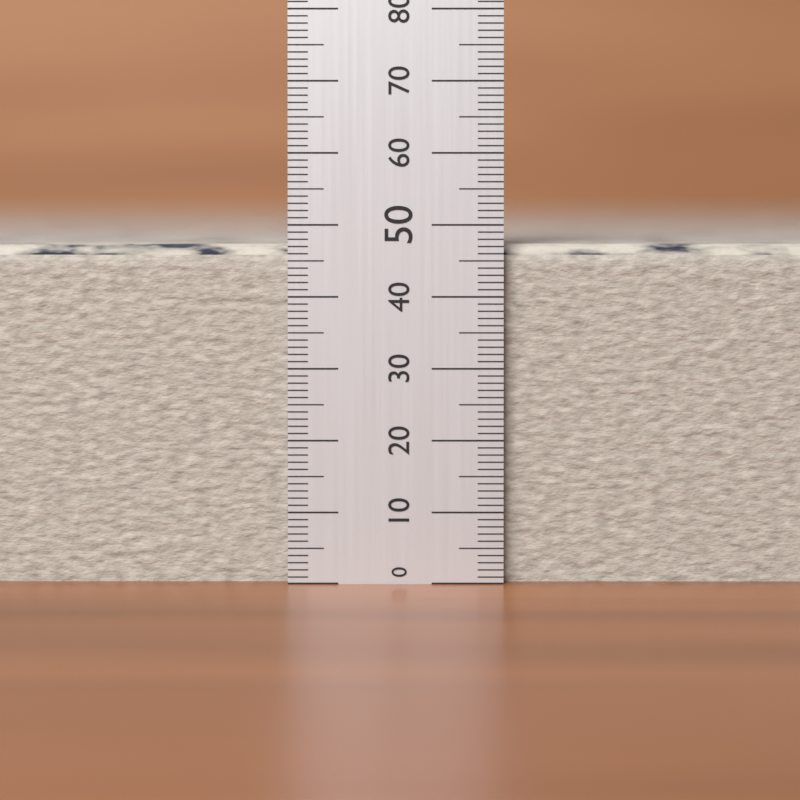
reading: 48 (no unit)
